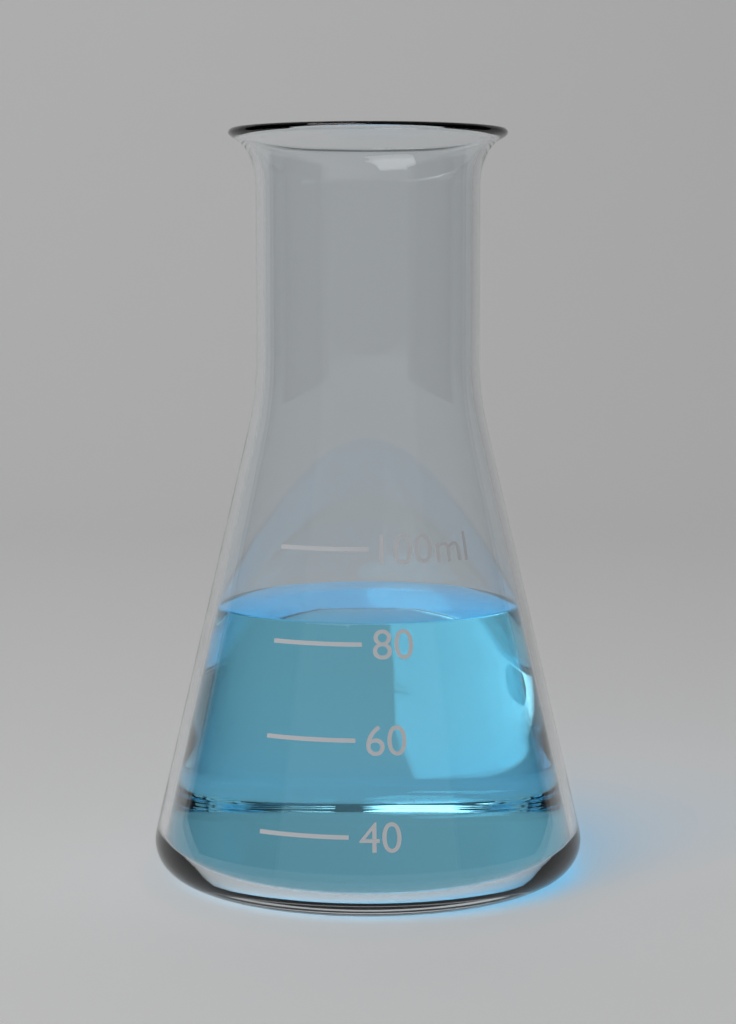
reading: 84 ml
